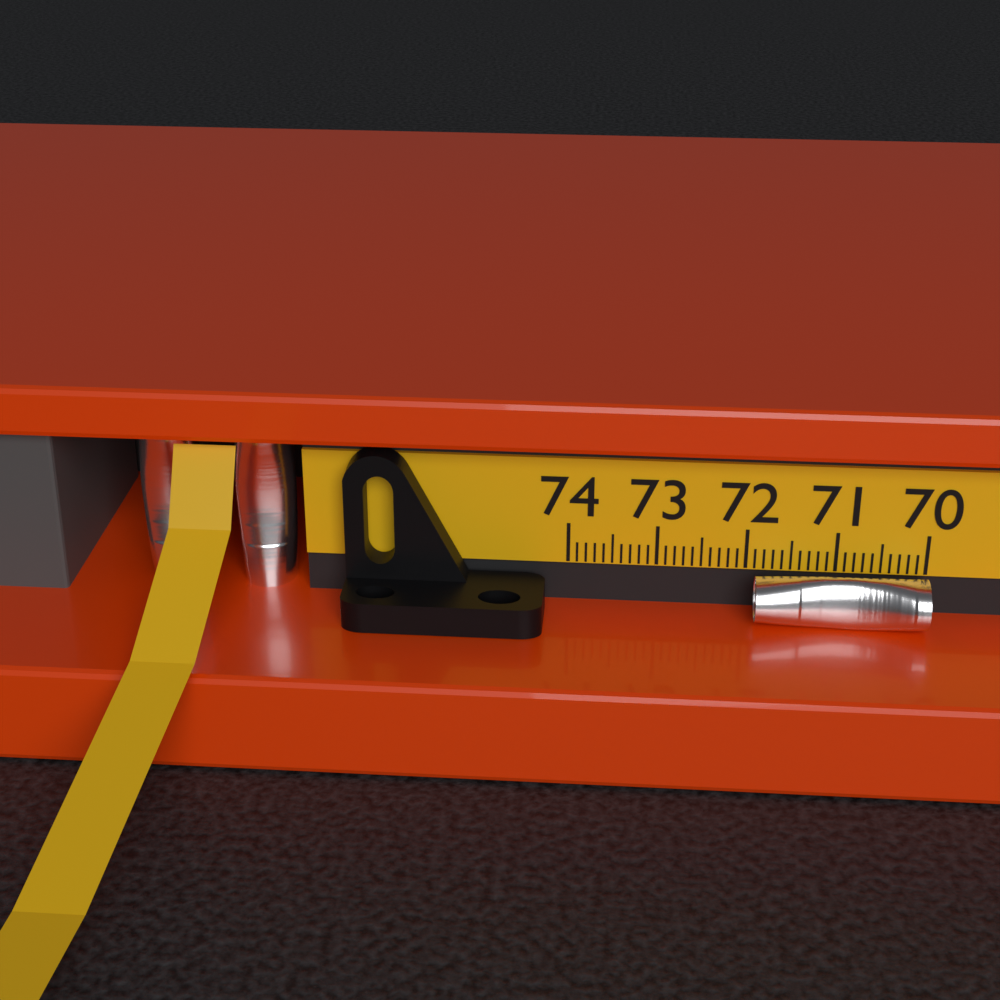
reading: 71.9 (no unit)
